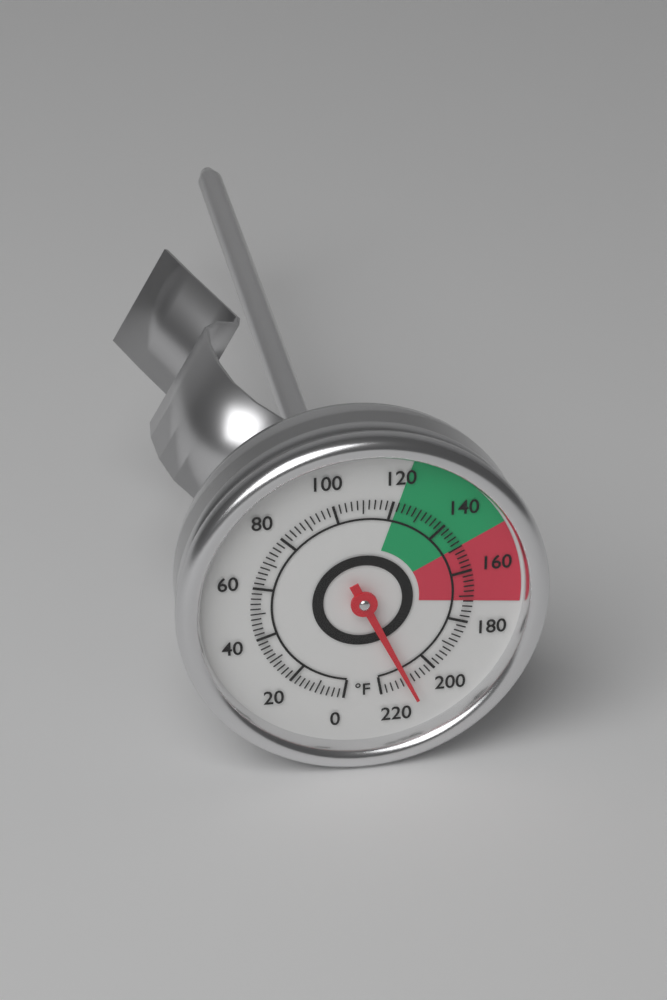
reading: 210 °F
